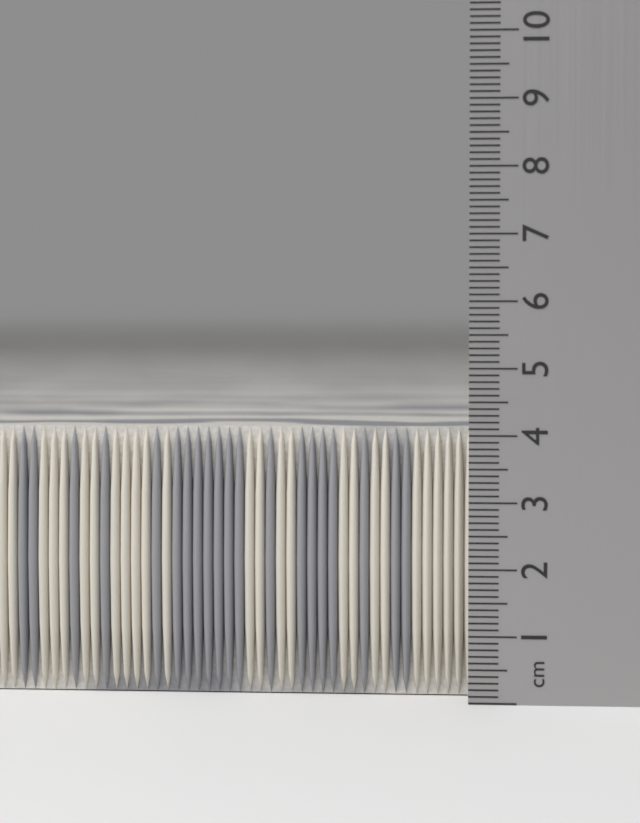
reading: 4.1 cm
